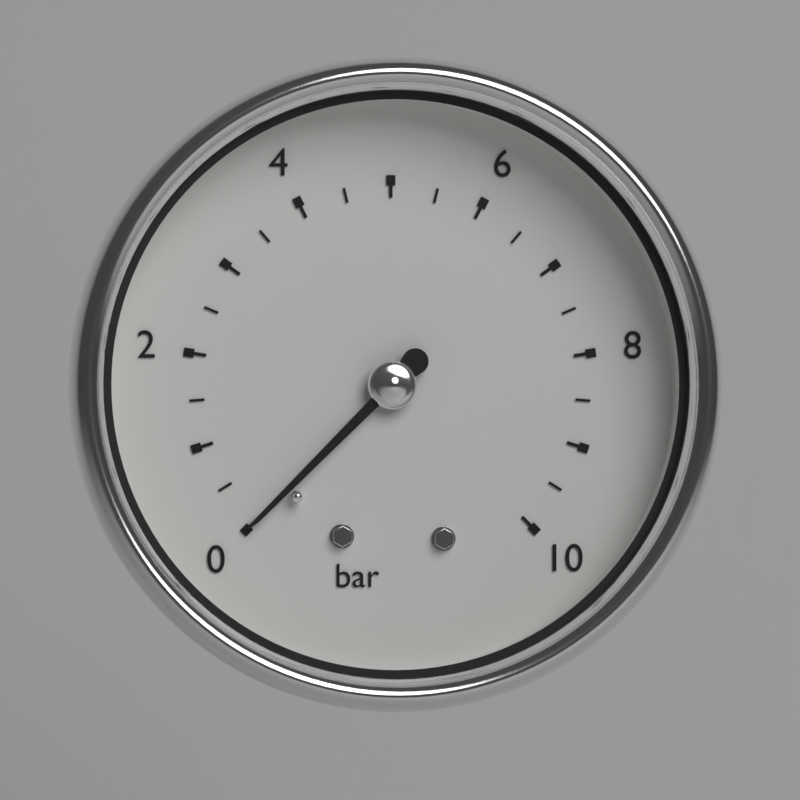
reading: 0.0 bar
